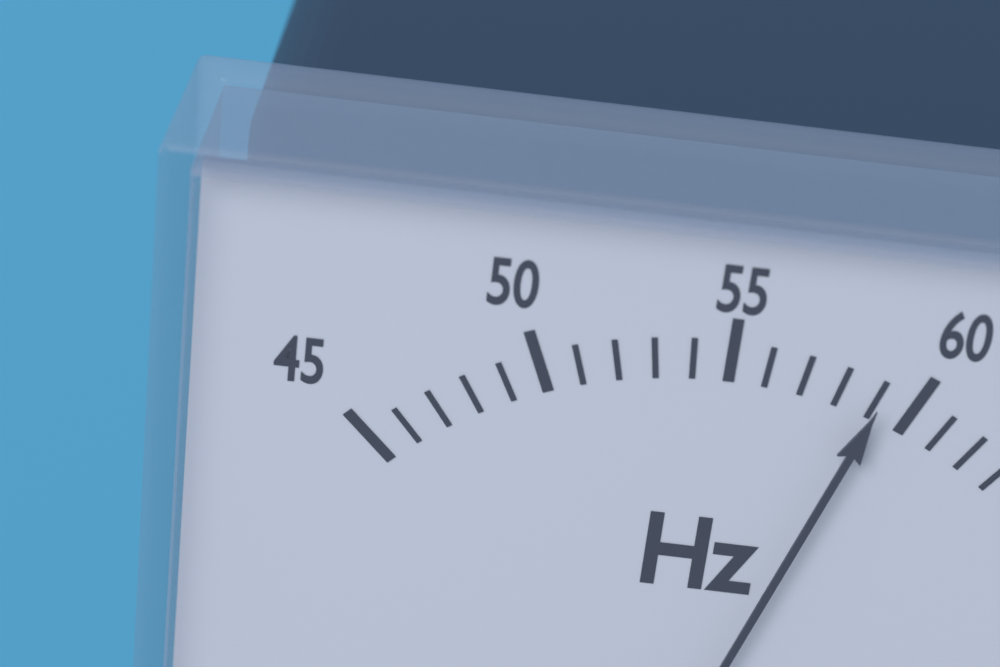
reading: 59 Hz
